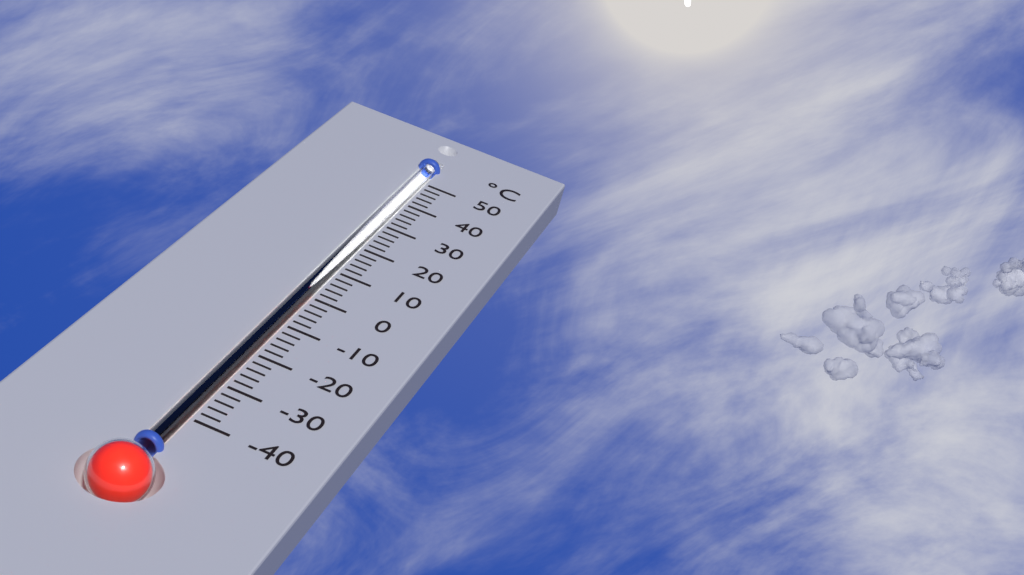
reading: 2 °C
